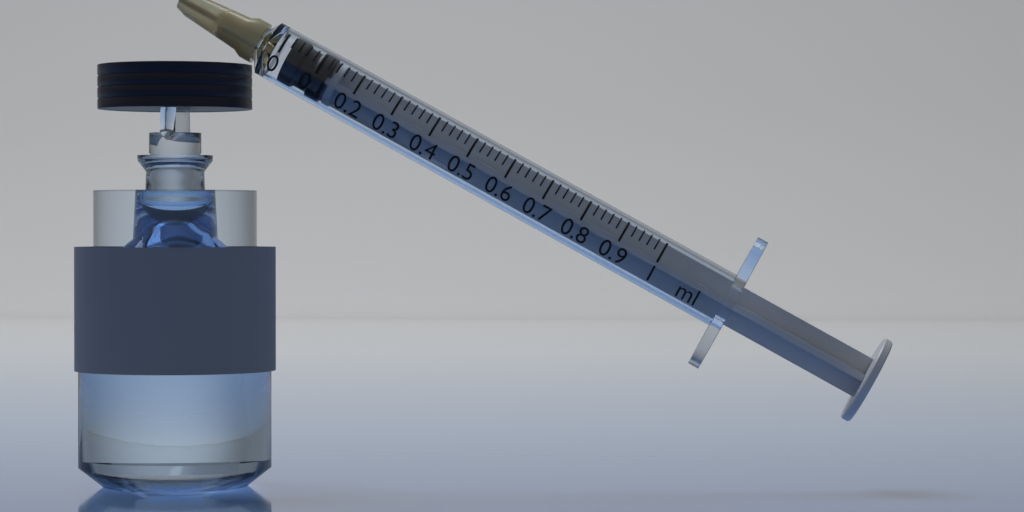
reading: 0.02 ml
